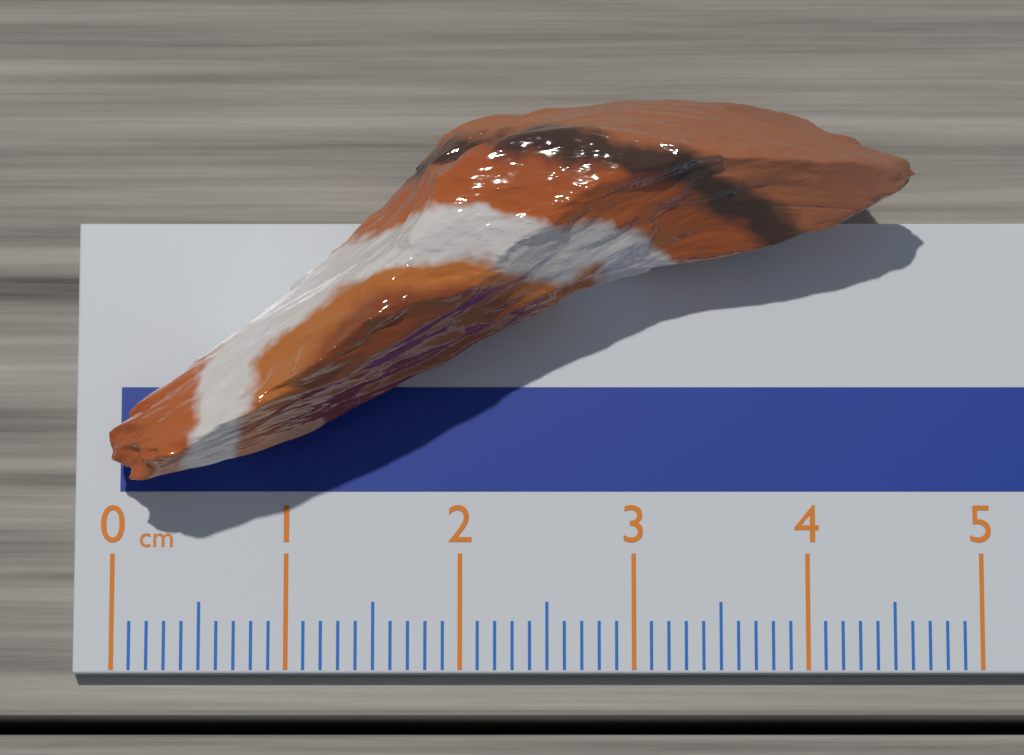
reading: 4.6 cm
